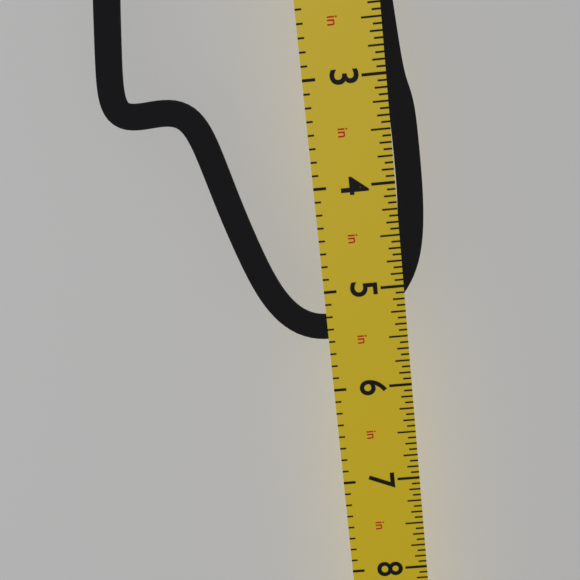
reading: 5.5000 in
